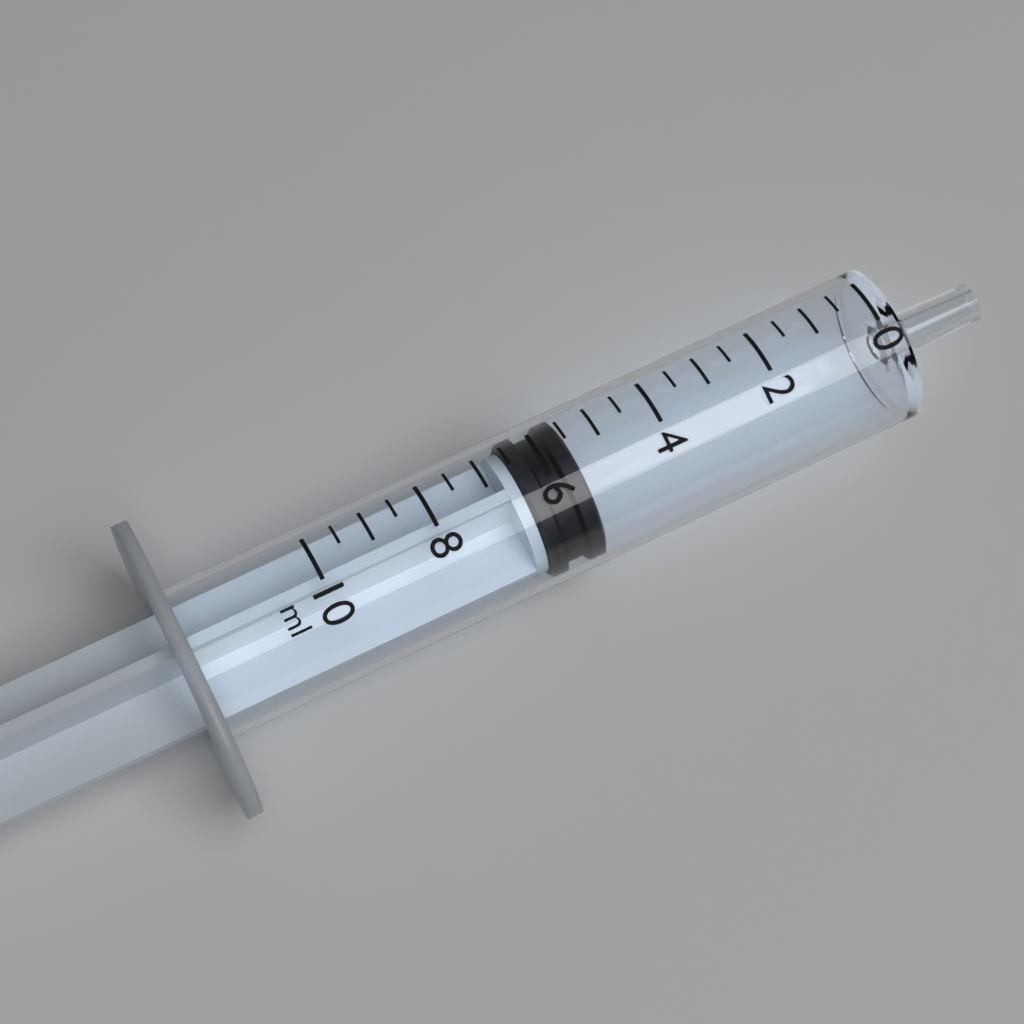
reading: 5.5 ml
